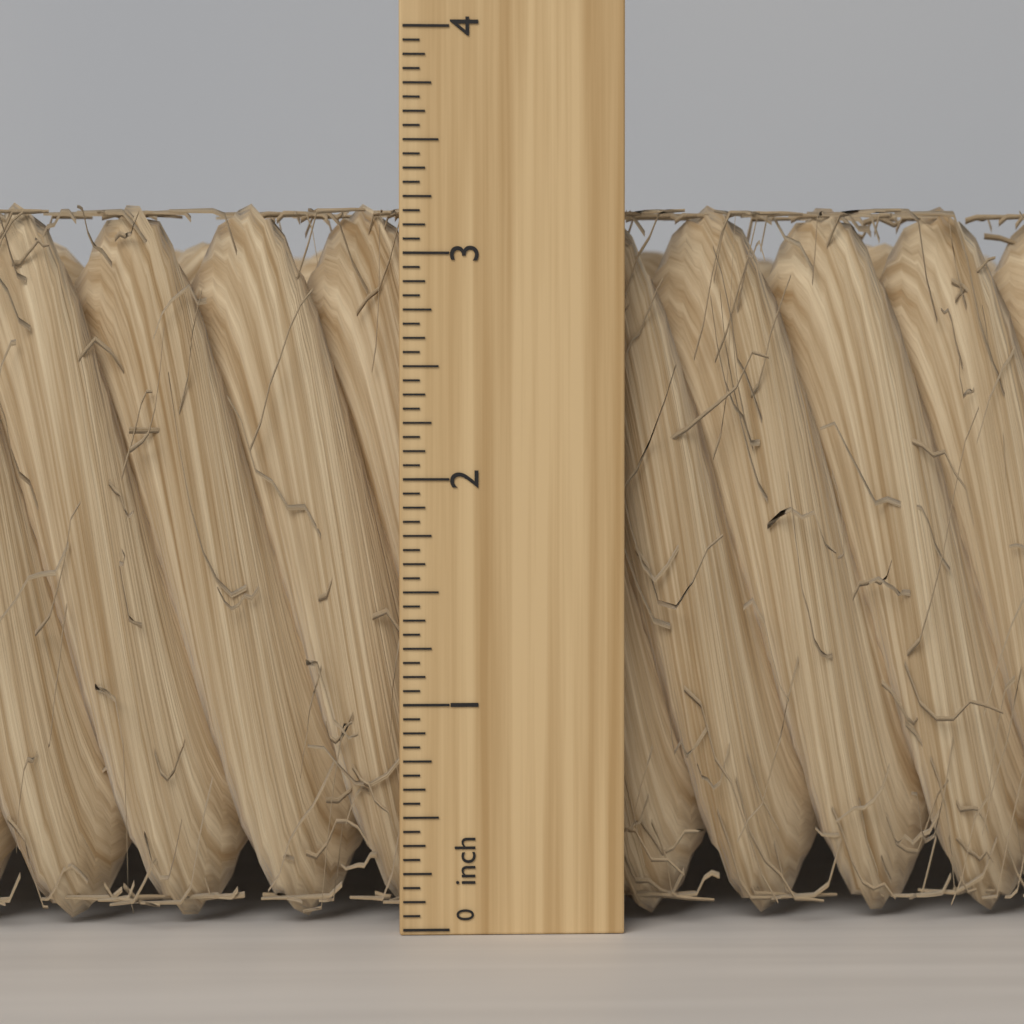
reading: 3.2500 inch
